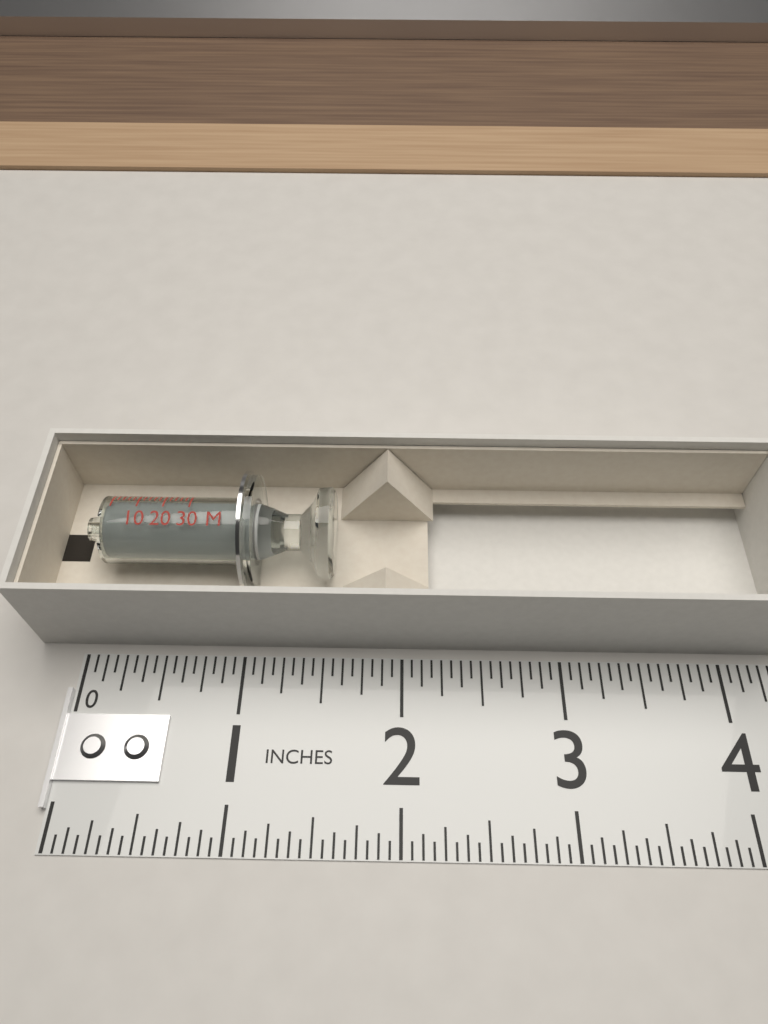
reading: 1.5625 in
